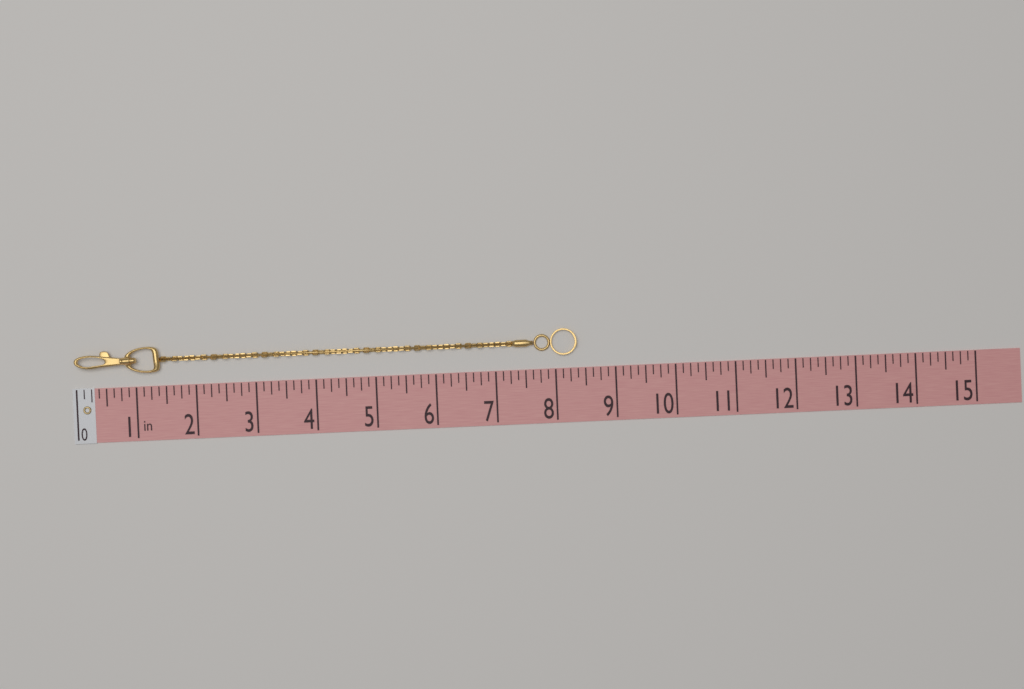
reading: 8.375 in
